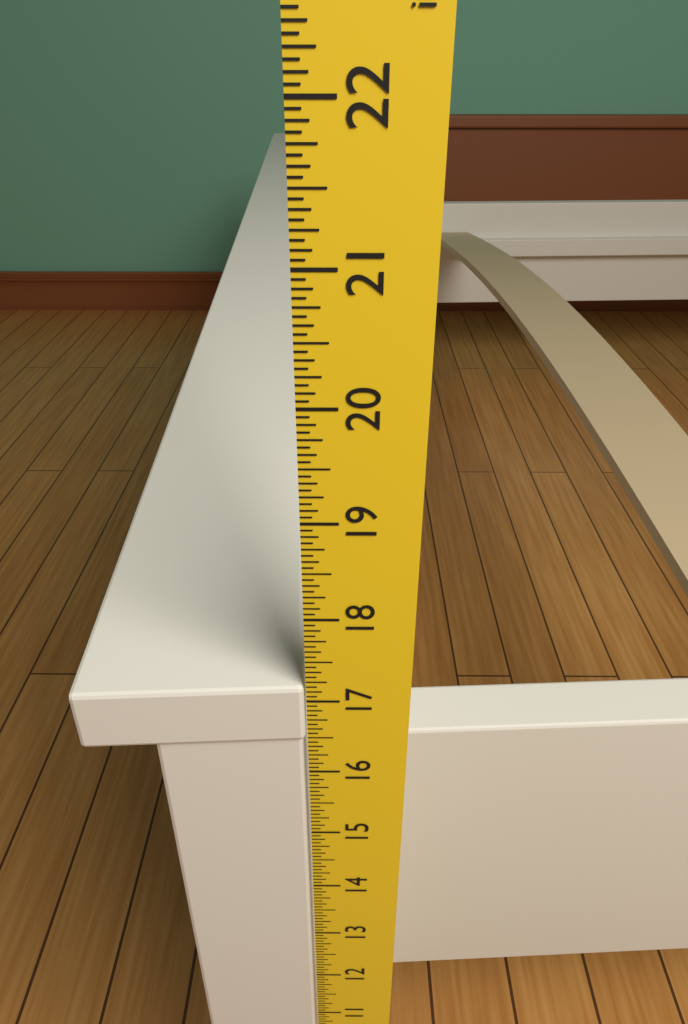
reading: 17.1875 in
